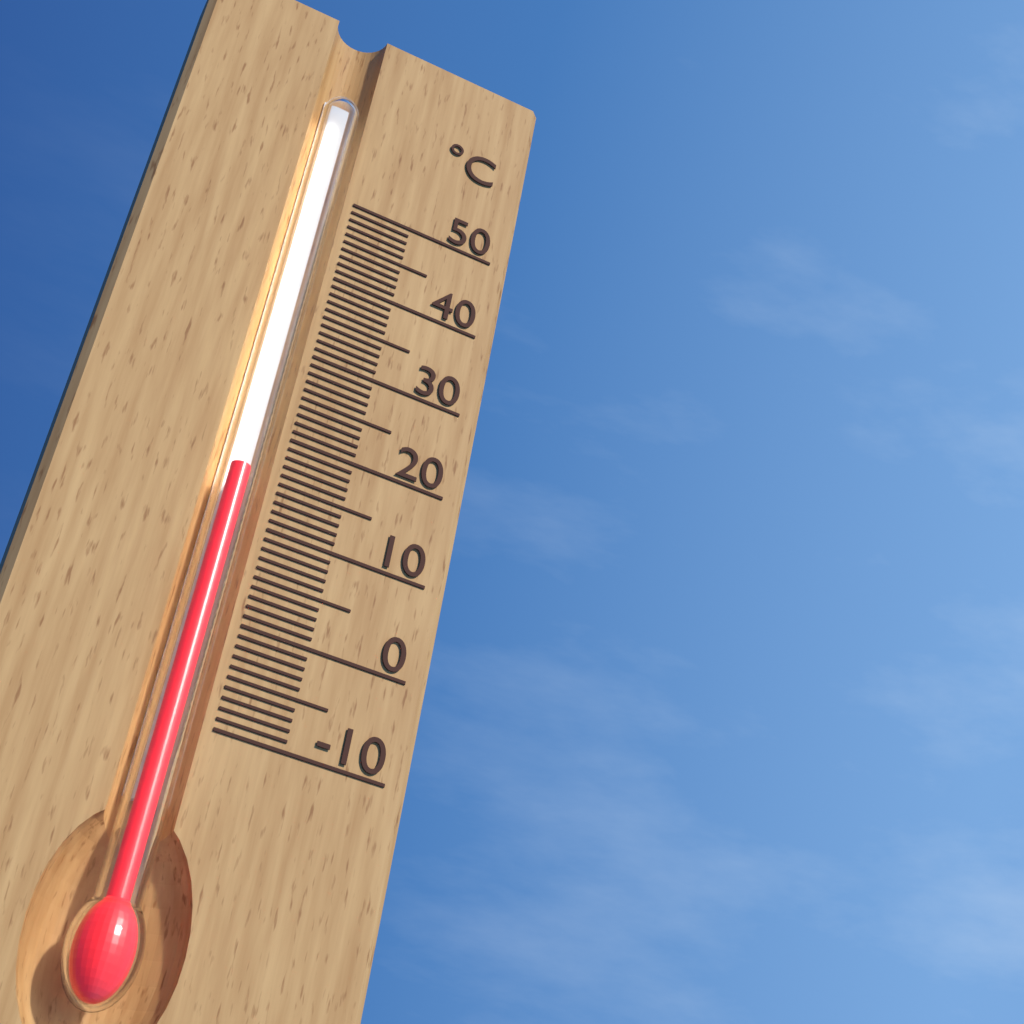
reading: 15 °C
